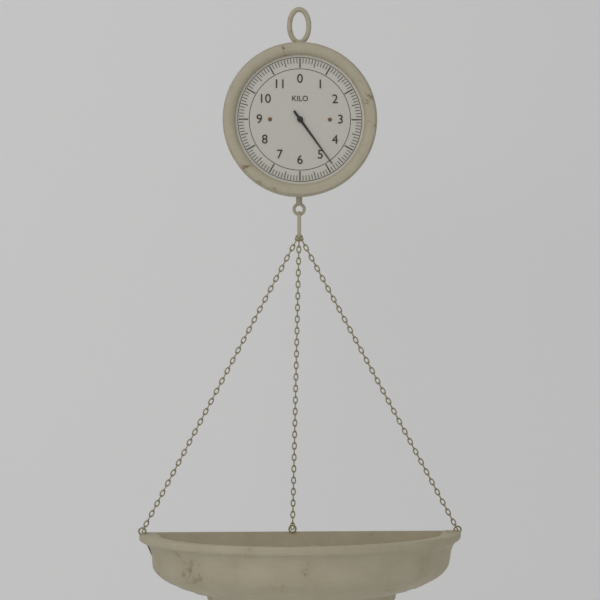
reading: 4.8 kg
